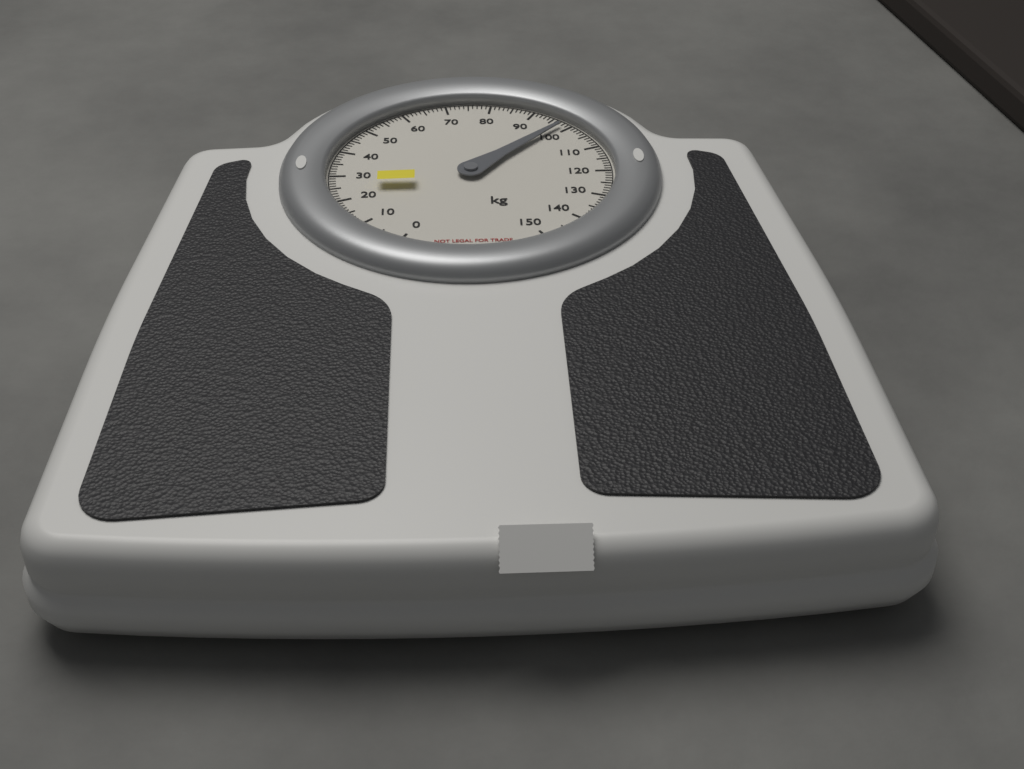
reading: 98 kg
